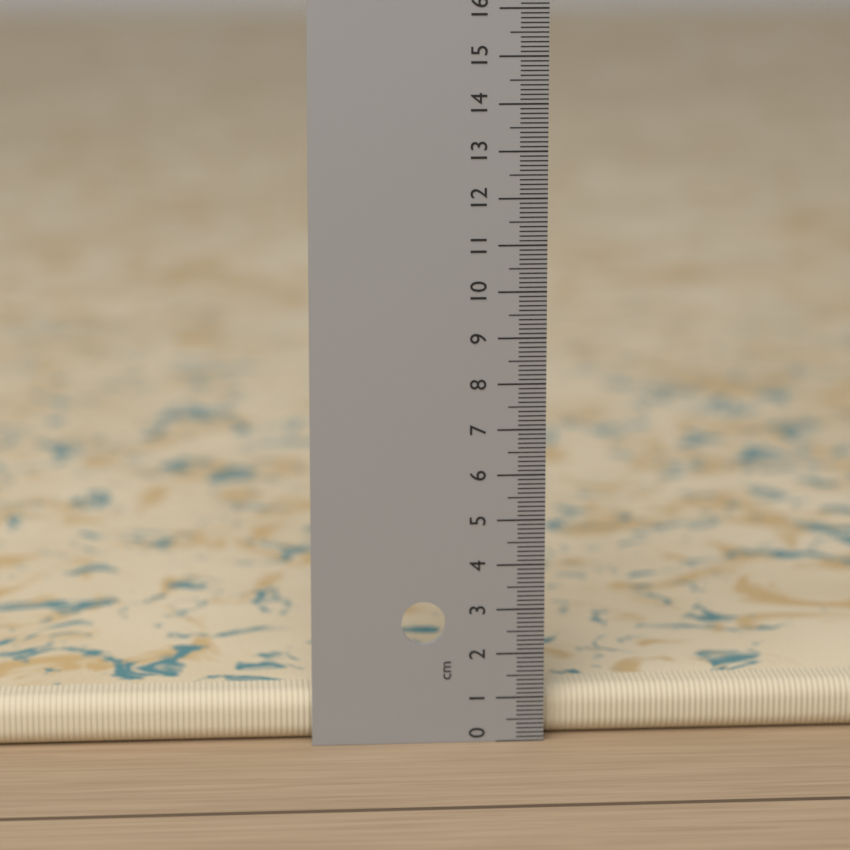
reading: 1.1 cm
